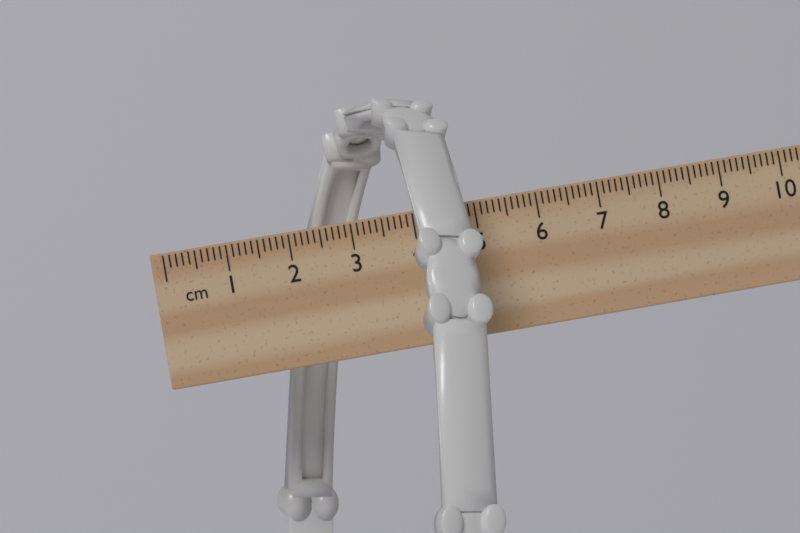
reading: 4.8 cm
